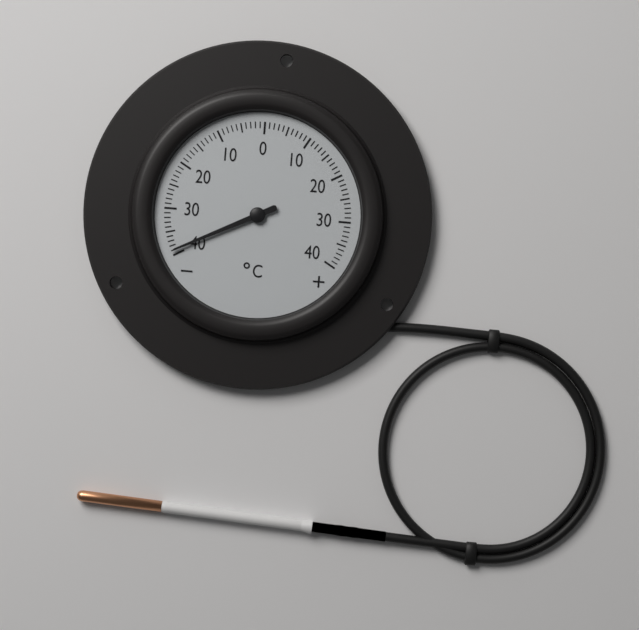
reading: -39 °C
